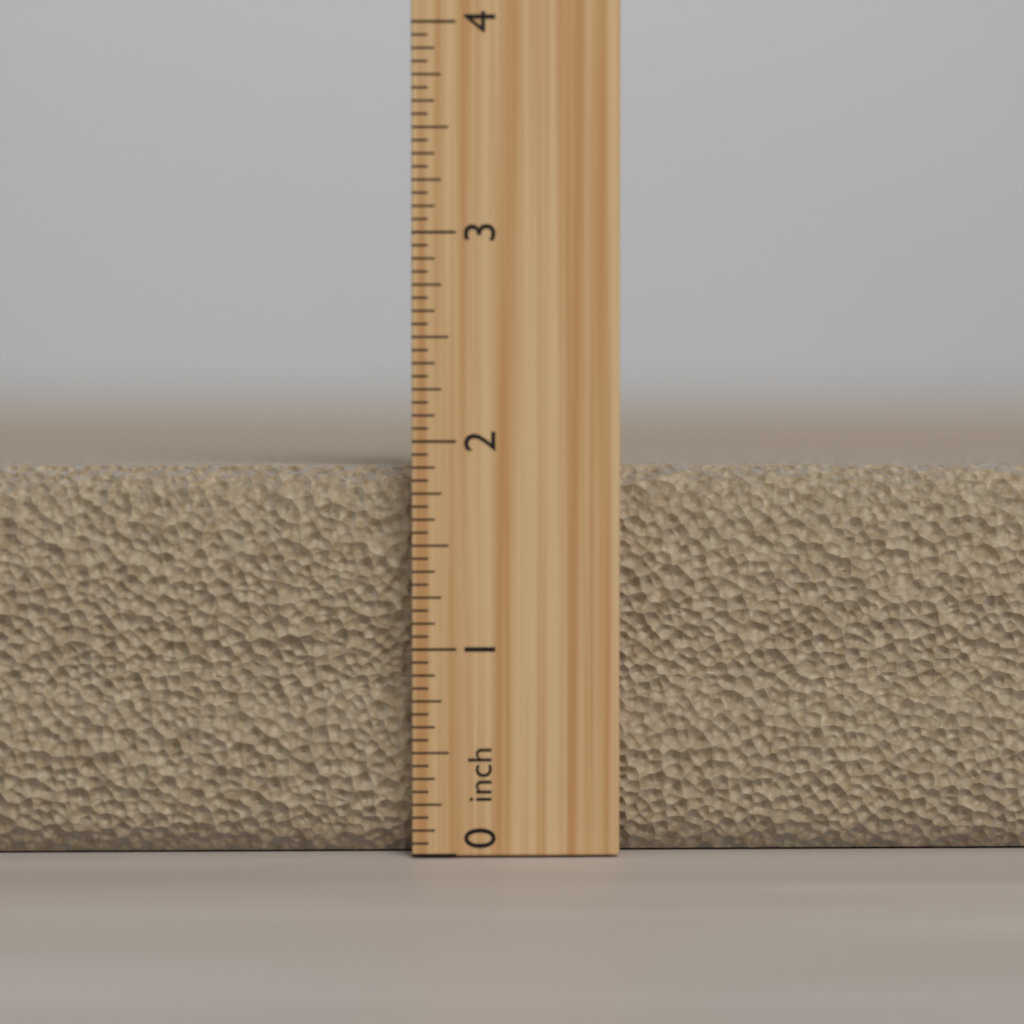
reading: 1.8750 inch
